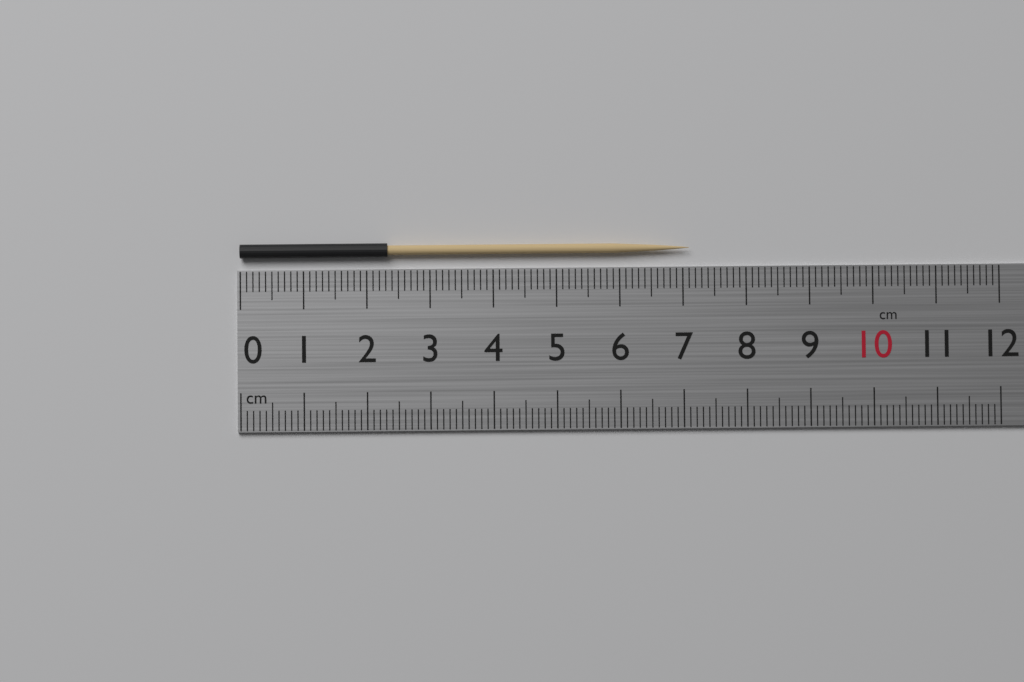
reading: 7.1 cm
